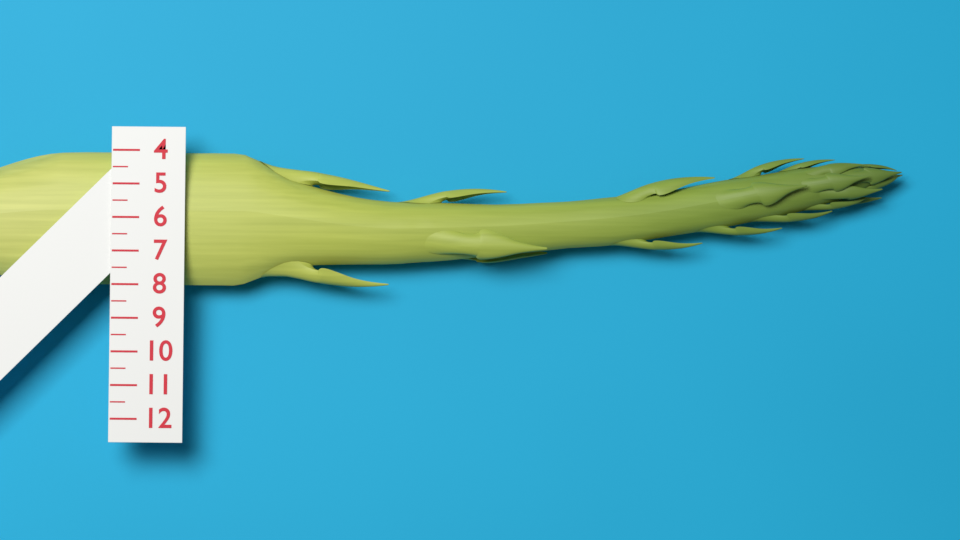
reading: 8.0 (no unit)
